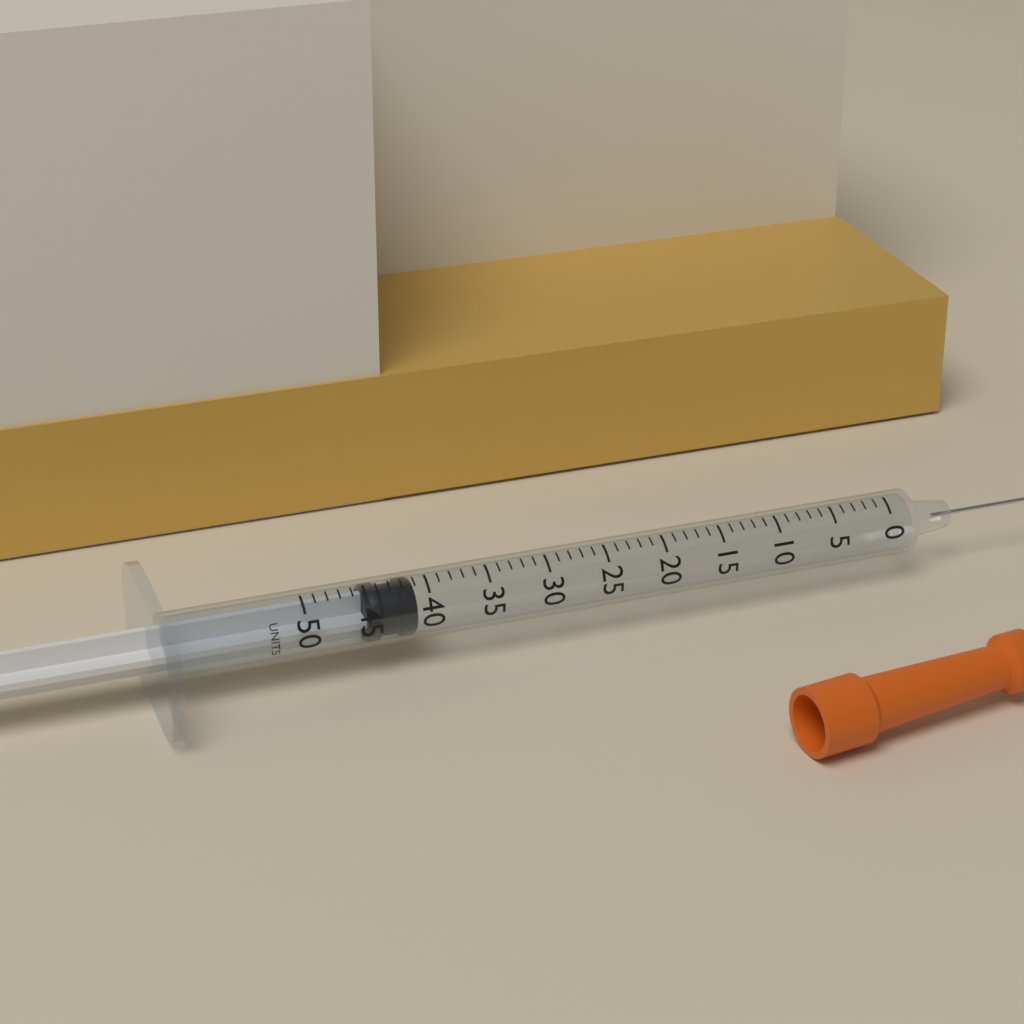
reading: 41 units
